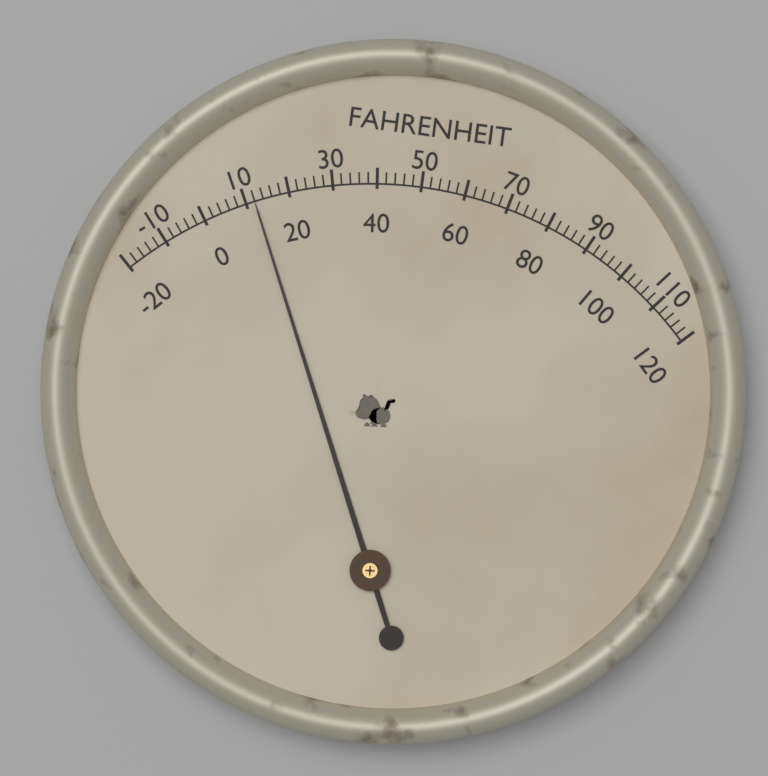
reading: 12 °F
